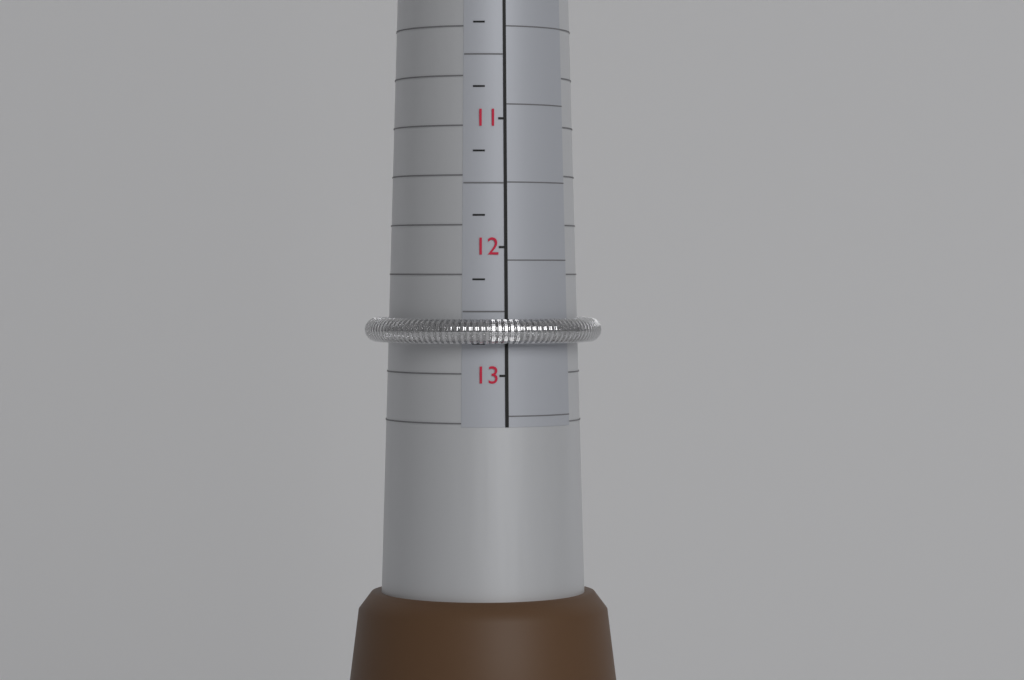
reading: 12.75 (no unit)
